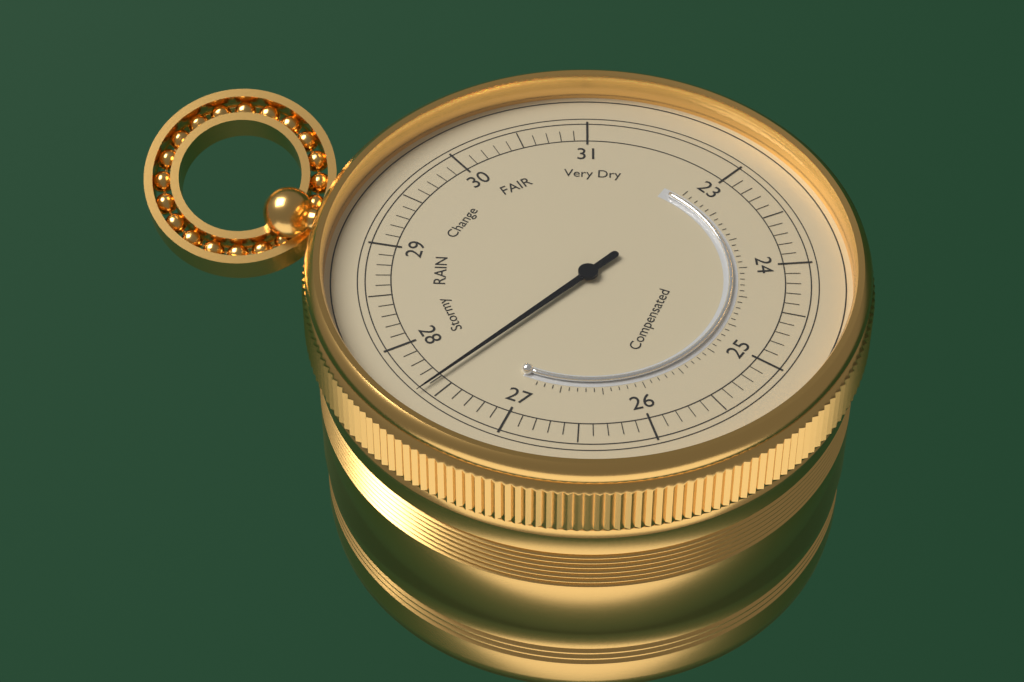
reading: 27.6 (no unit)
